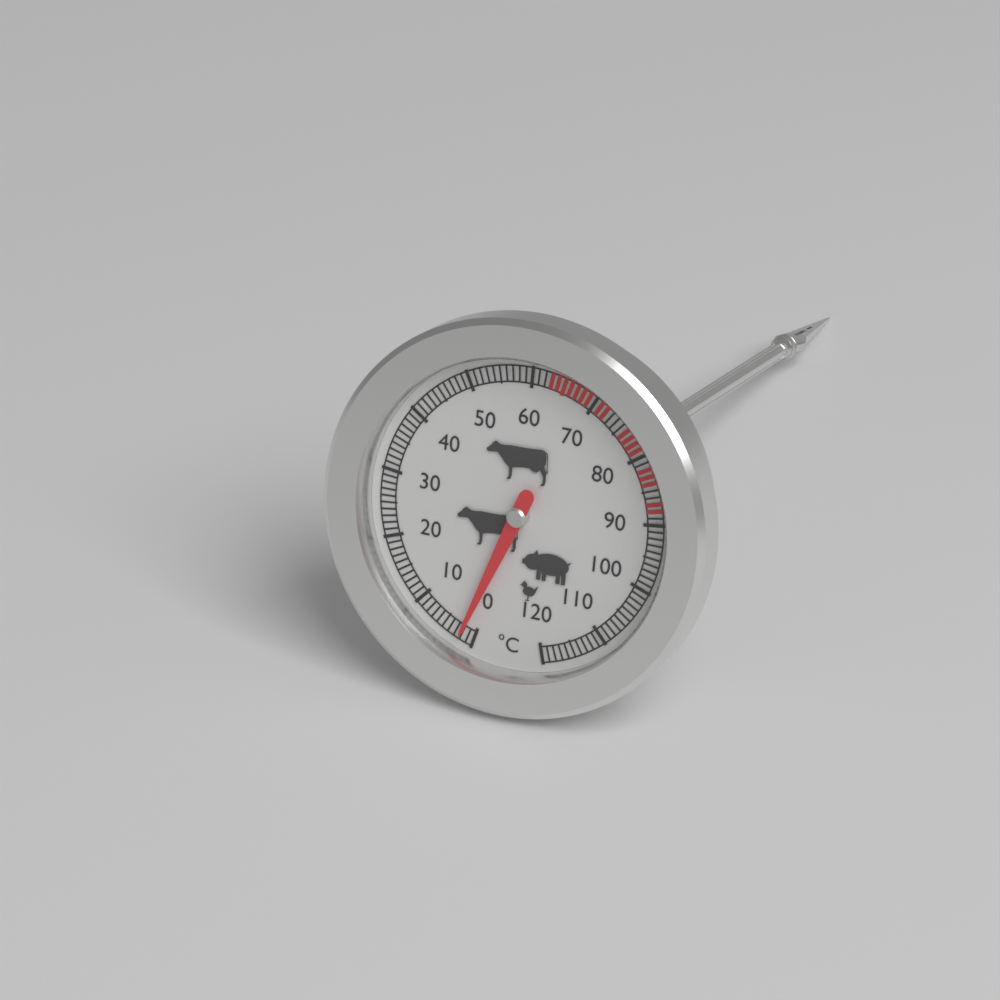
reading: 2 °C
